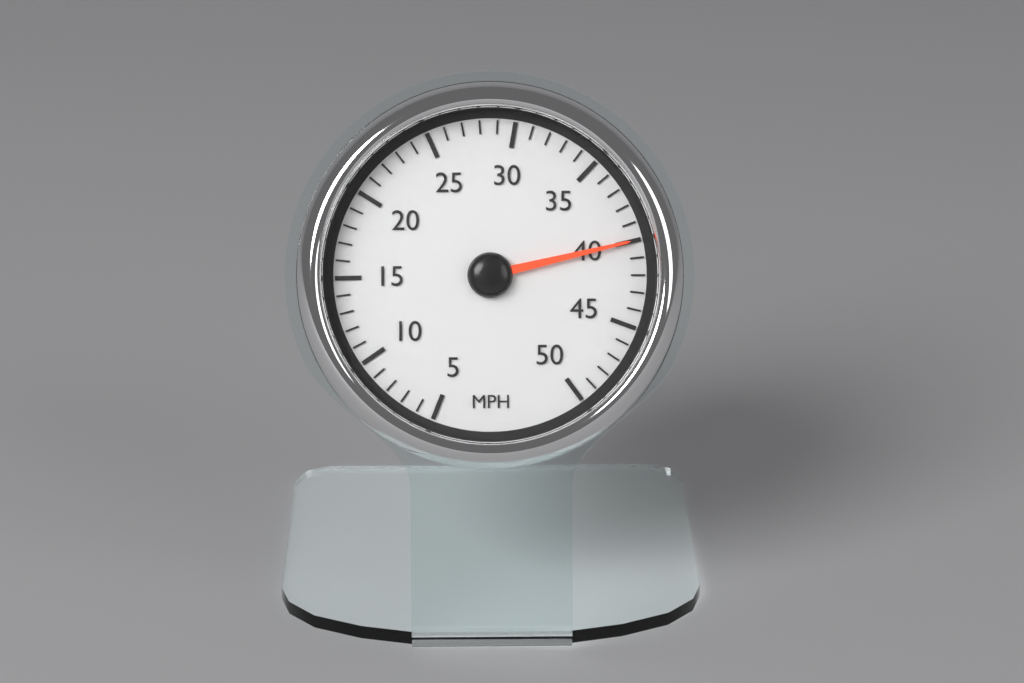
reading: 40 MPH
